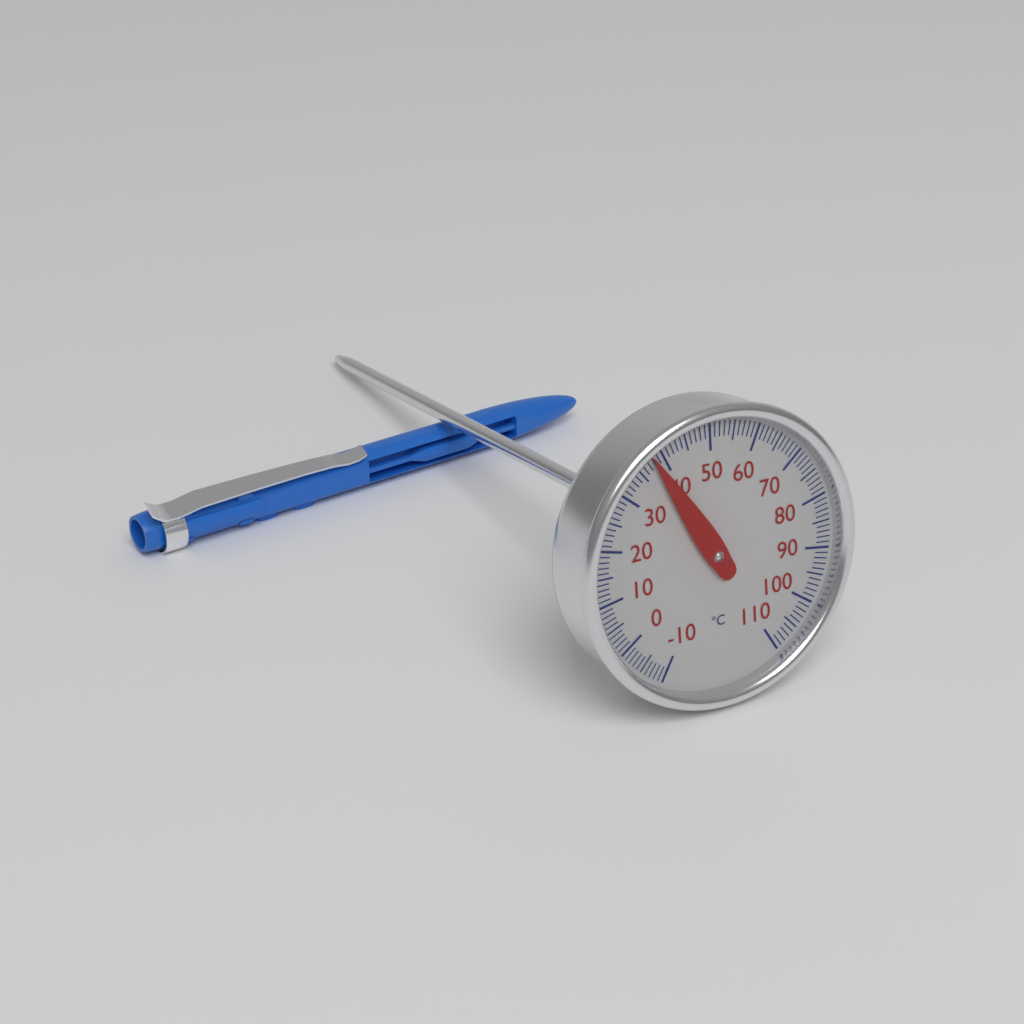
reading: 38 °C
